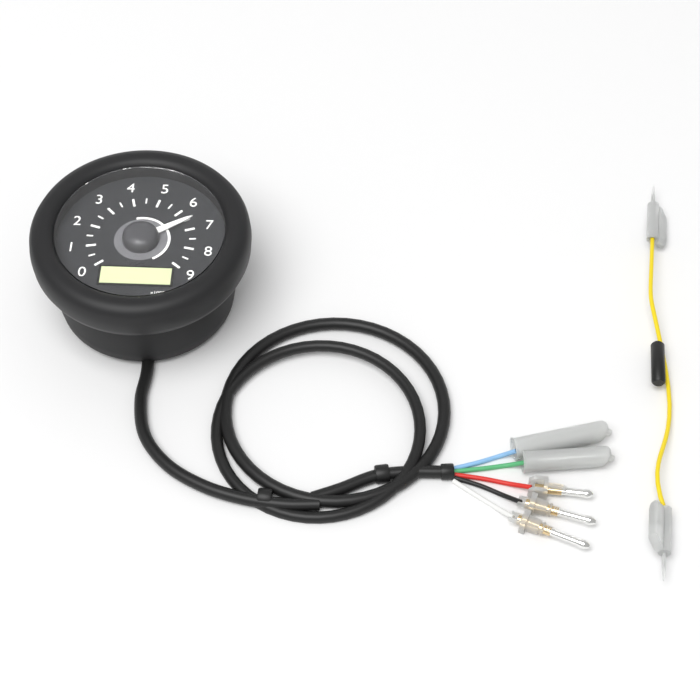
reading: 6.5 x1000r/min
